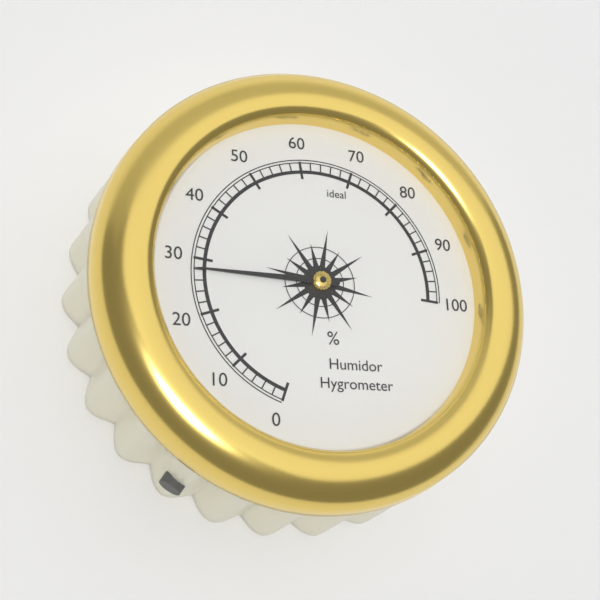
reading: 28 %
